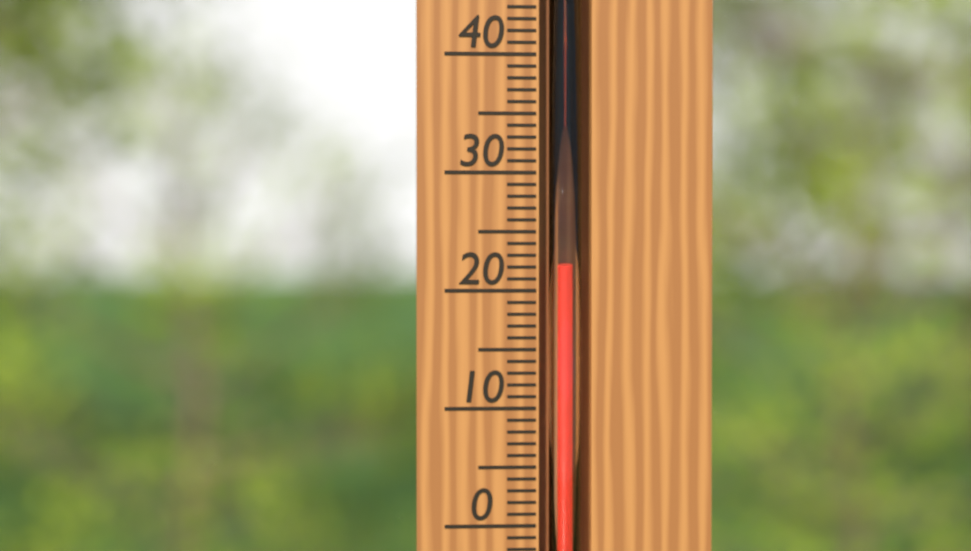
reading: 22 °C
